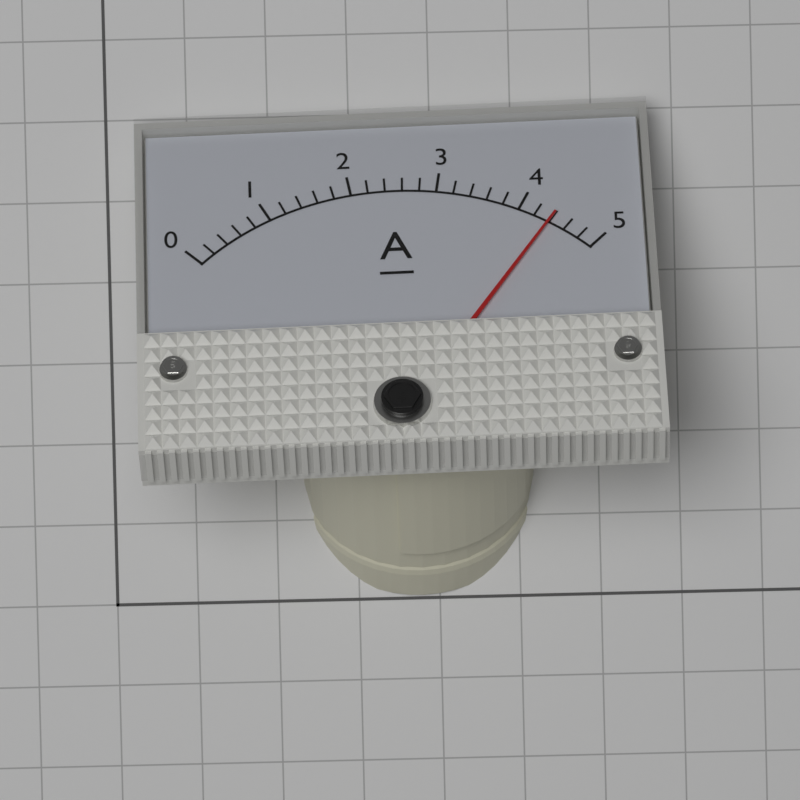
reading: 4.4 A
